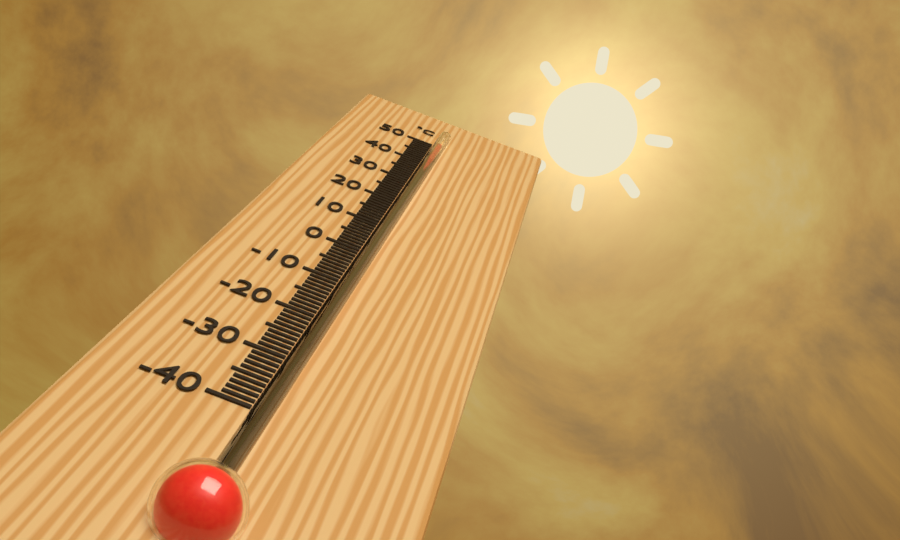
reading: 47 °C
